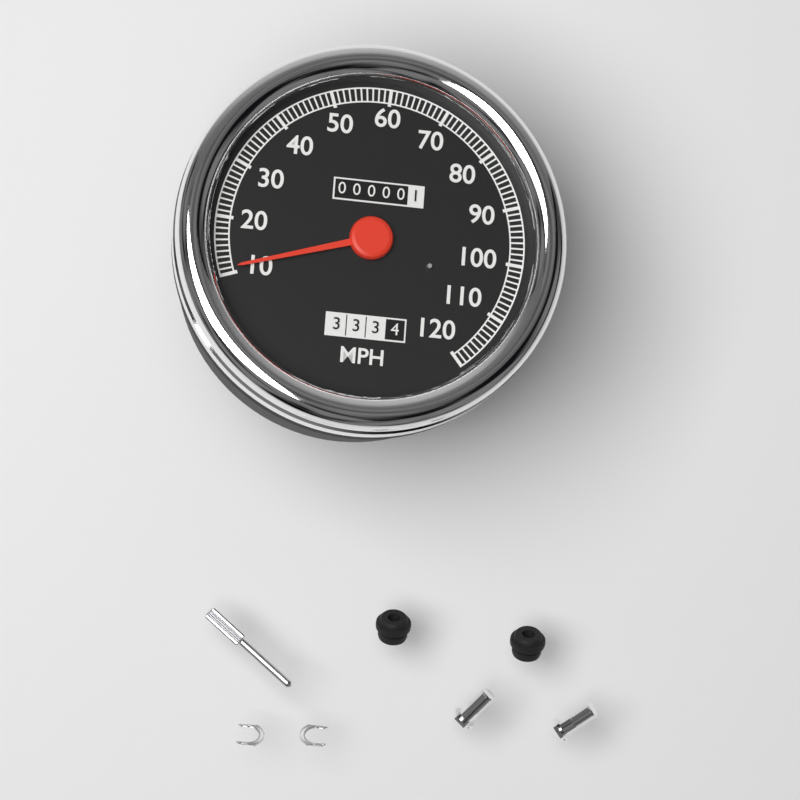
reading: 11 MPH
